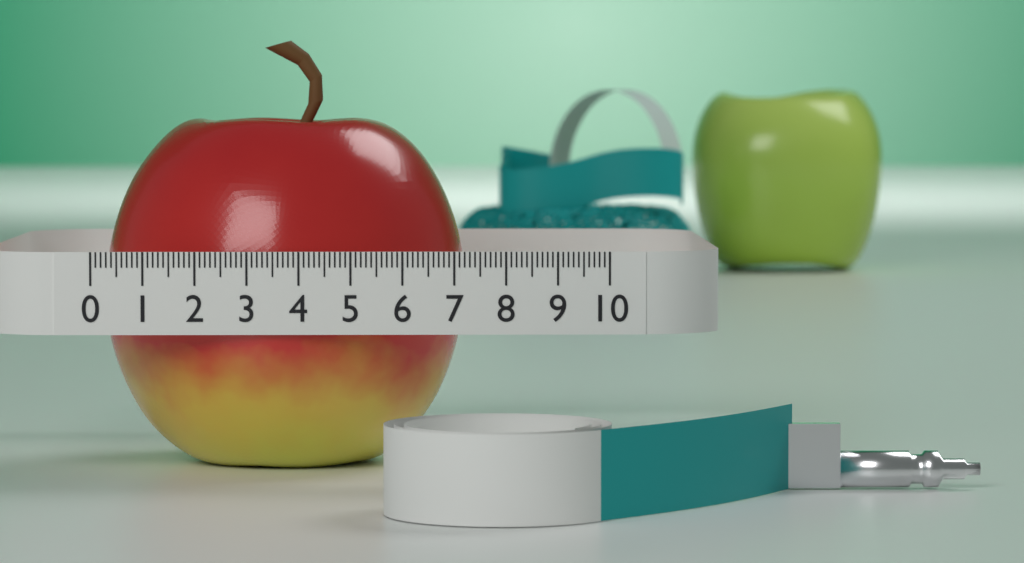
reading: 7.2 (no unit)
